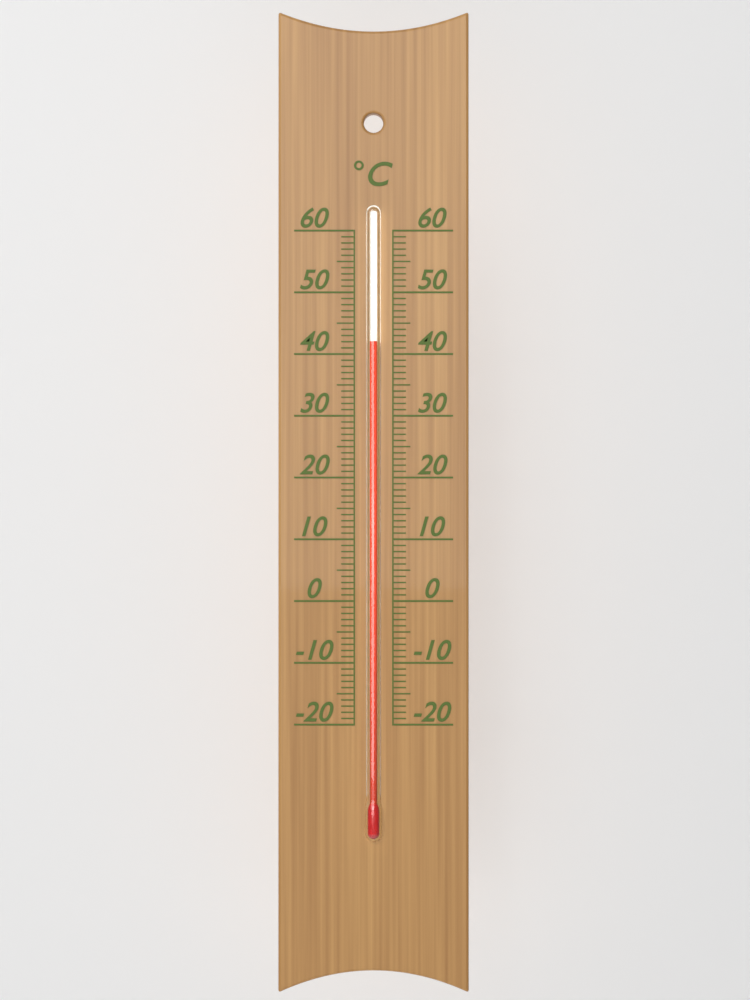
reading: 42 °C
